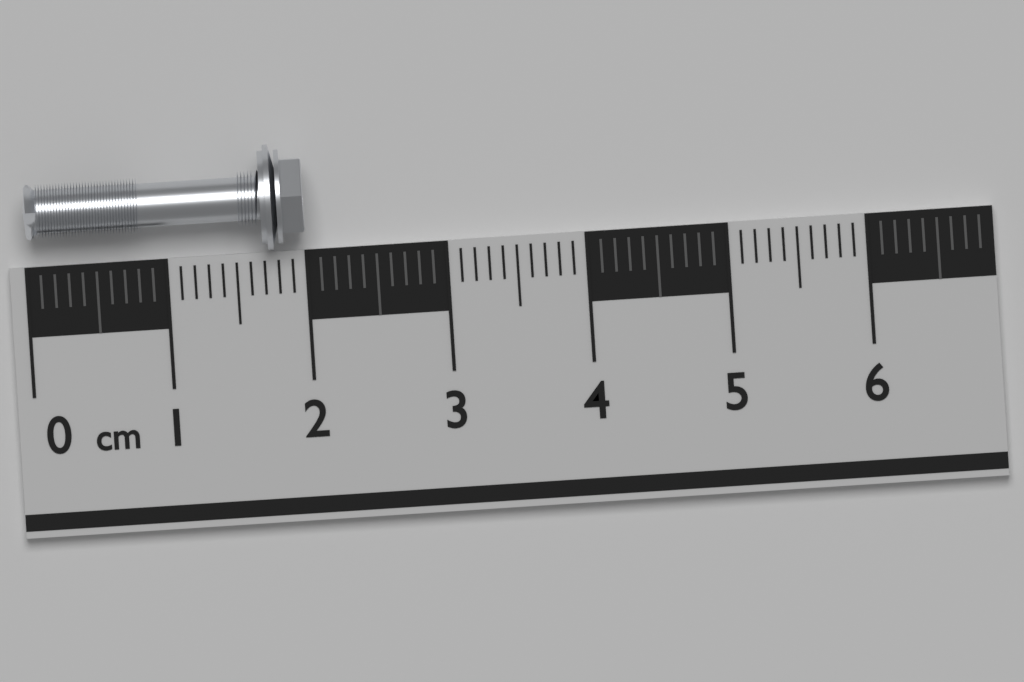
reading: 2.0 cm
